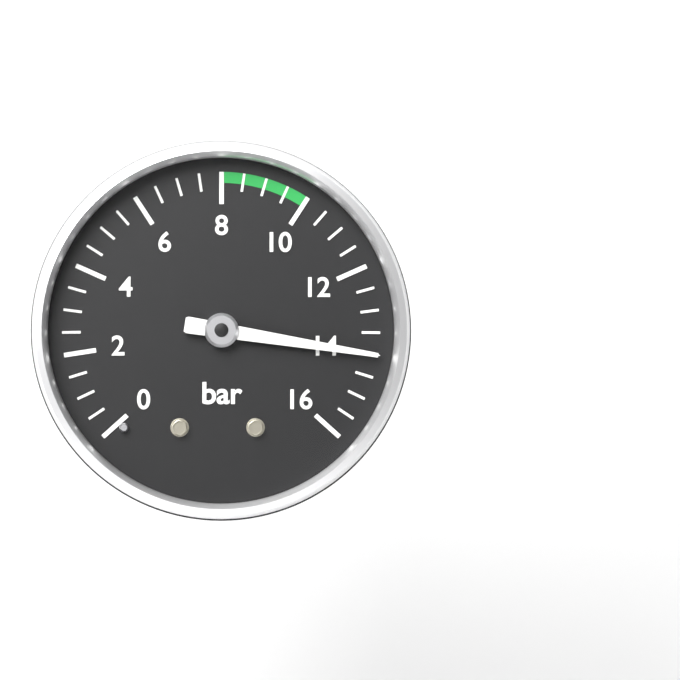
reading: 14.0 bar
